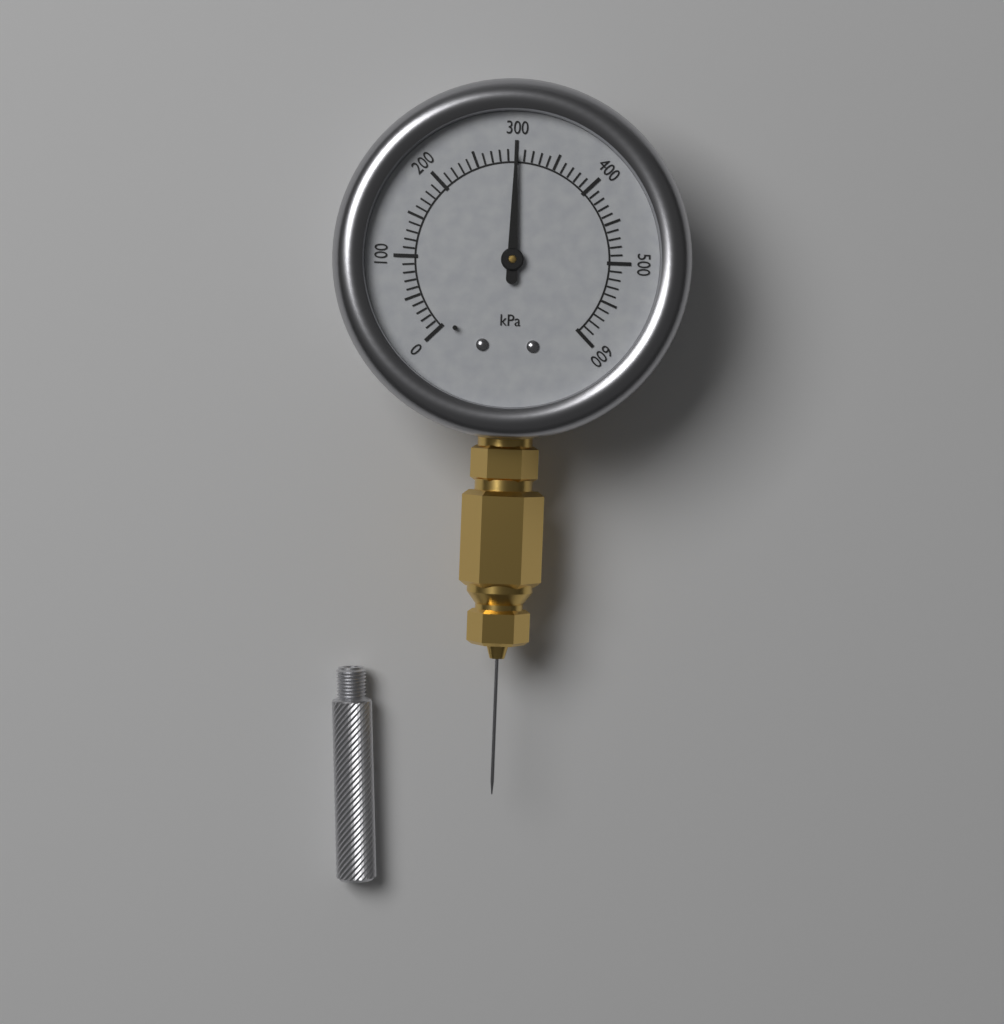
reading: 300 kPa
